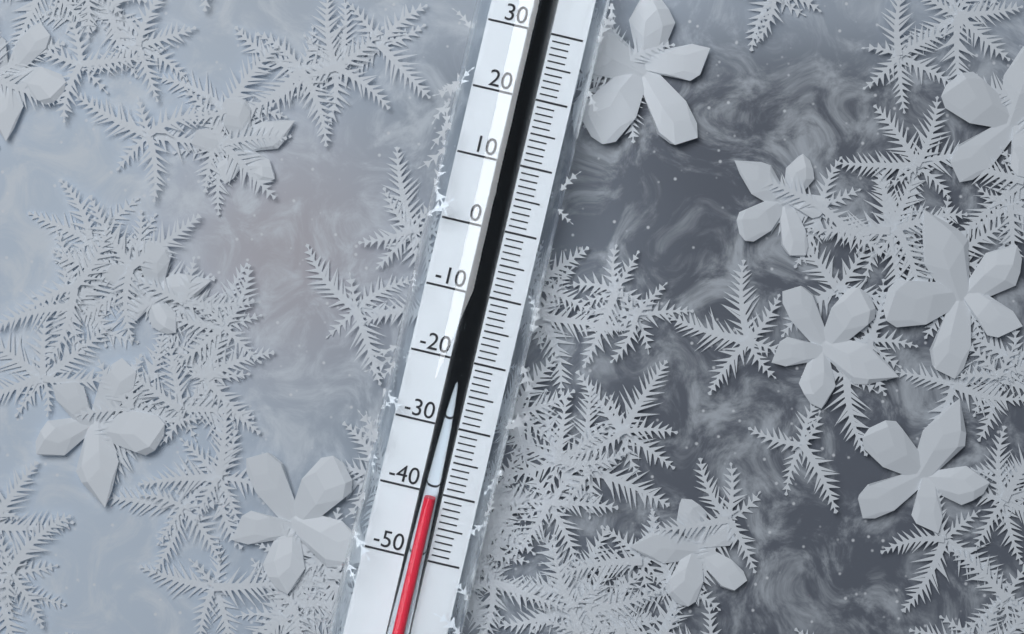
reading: -41 (no unit)
